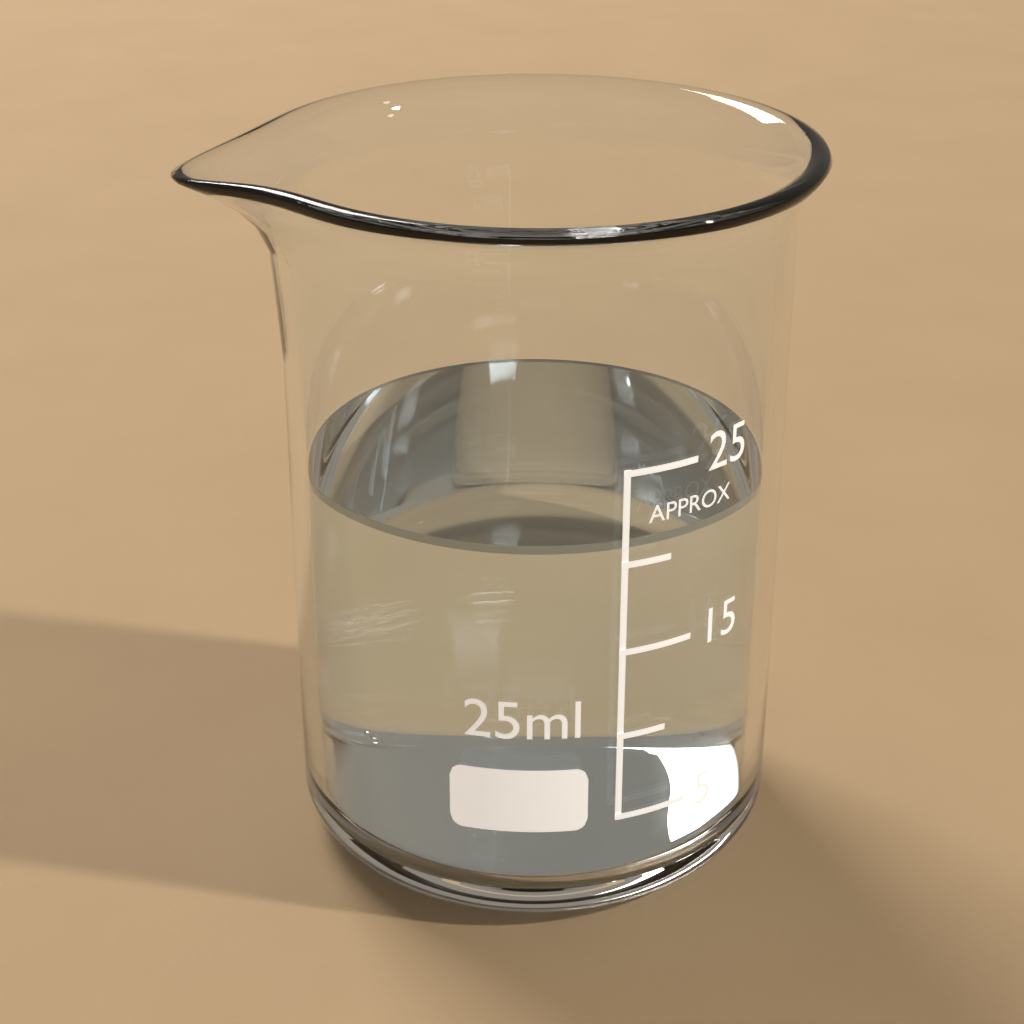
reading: 21 ml
